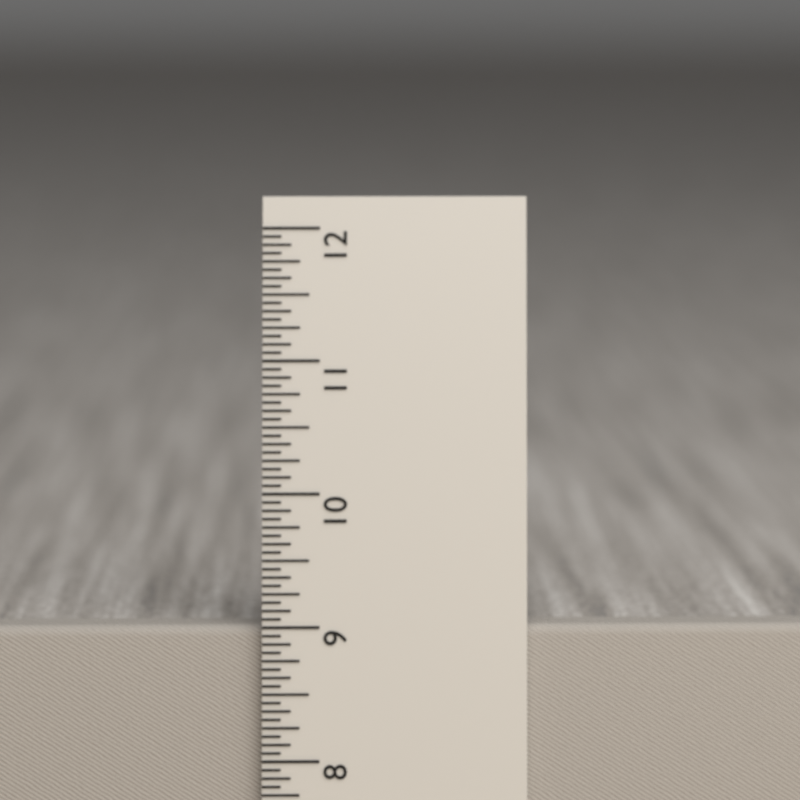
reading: 9.0000 in
